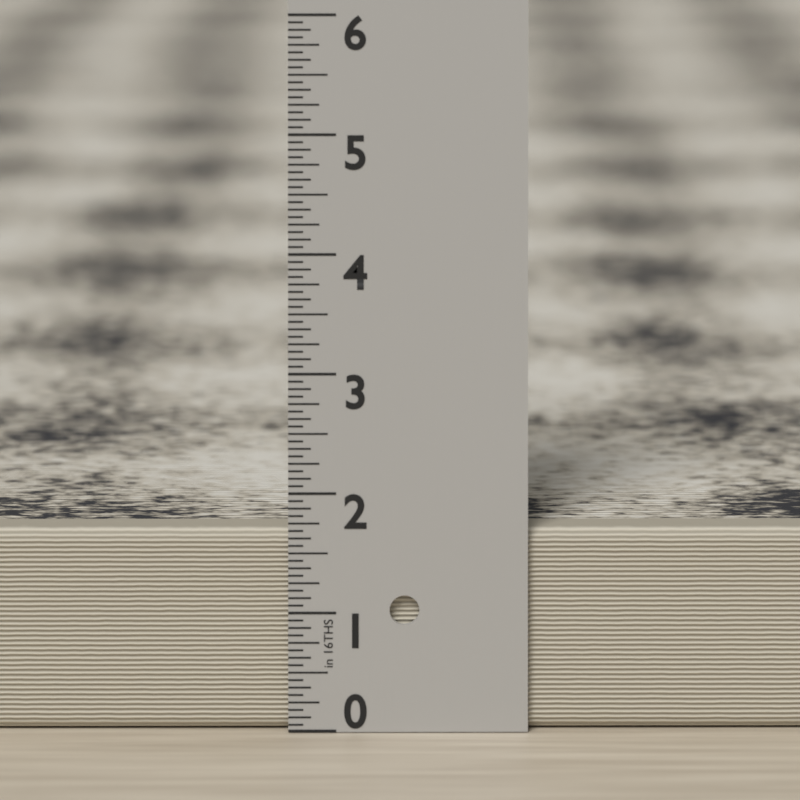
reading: 1.6875 in
